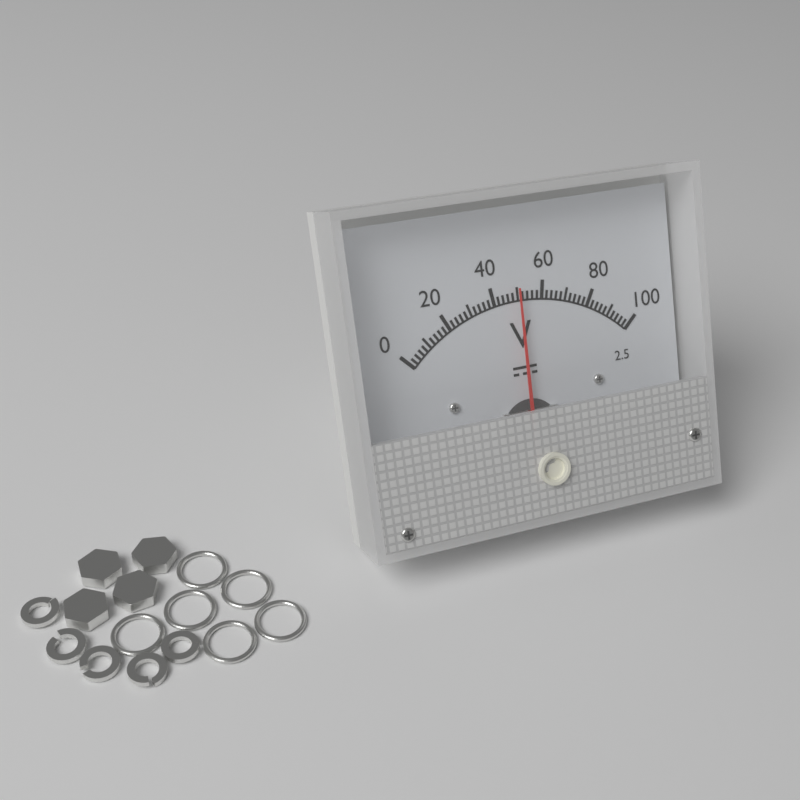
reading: 50 V
